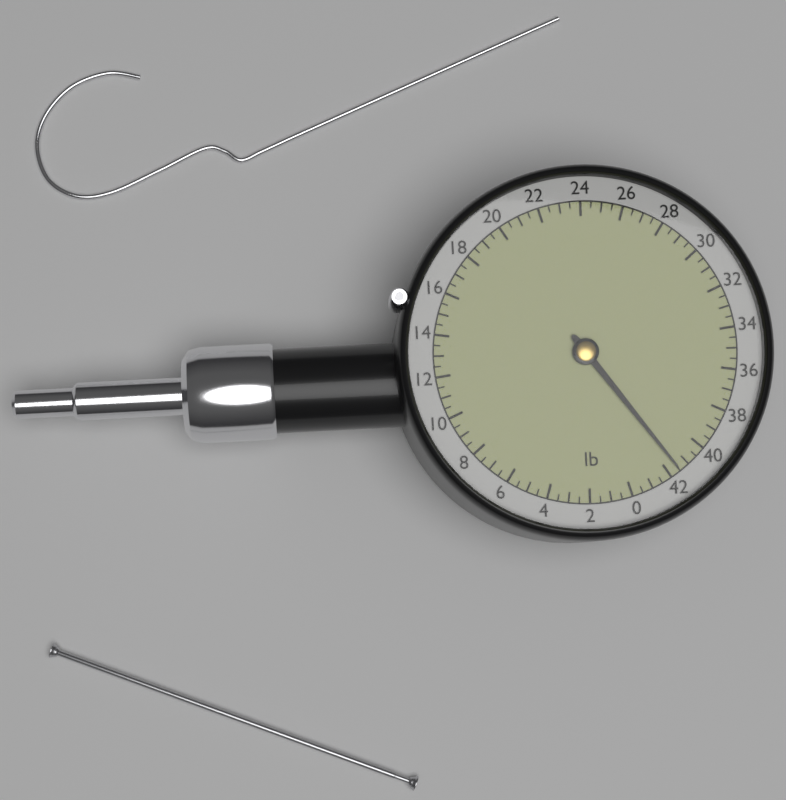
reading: 41.5 lb
